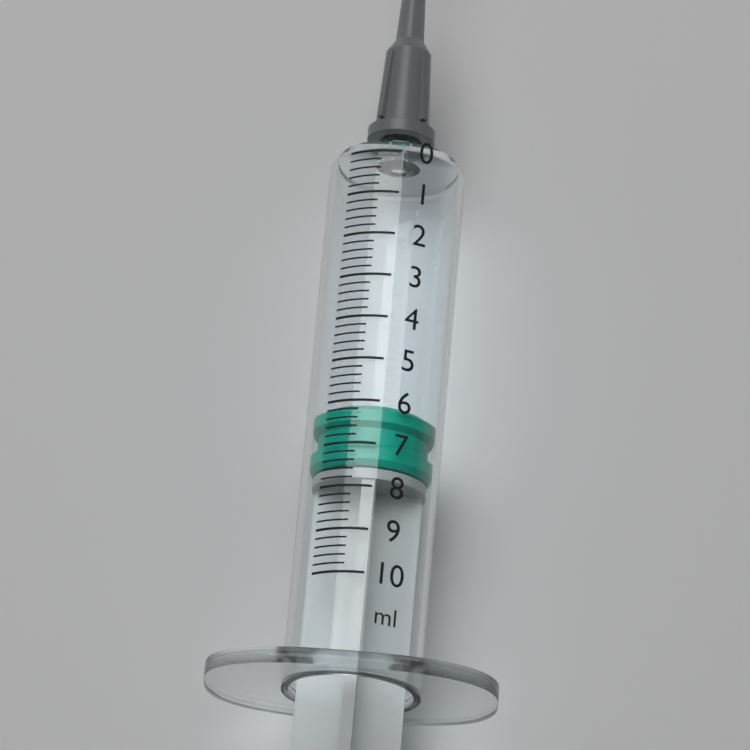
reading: 6.0 ml
